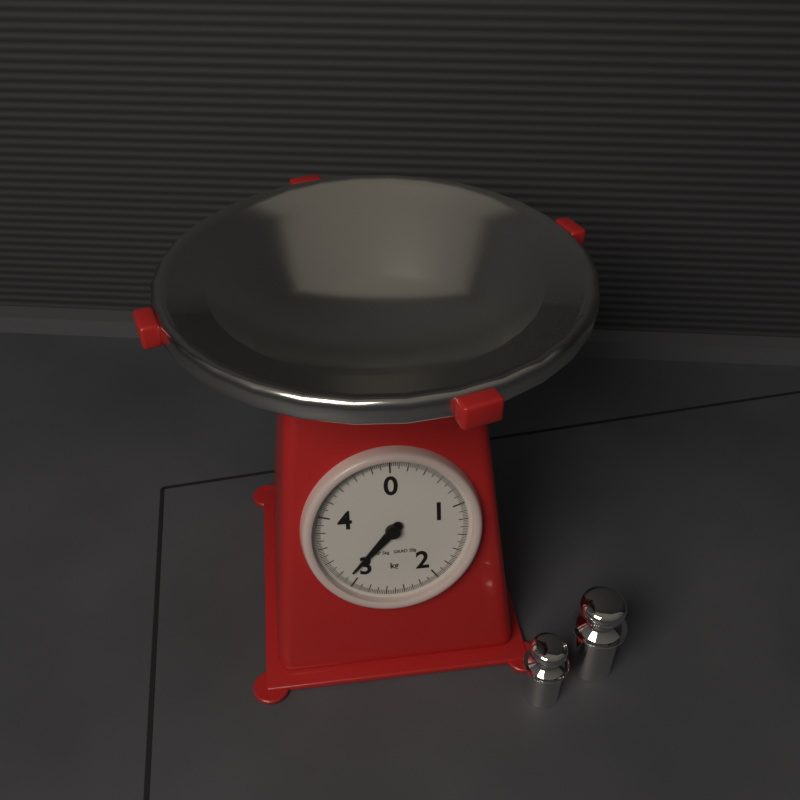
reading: 3.10 kg
